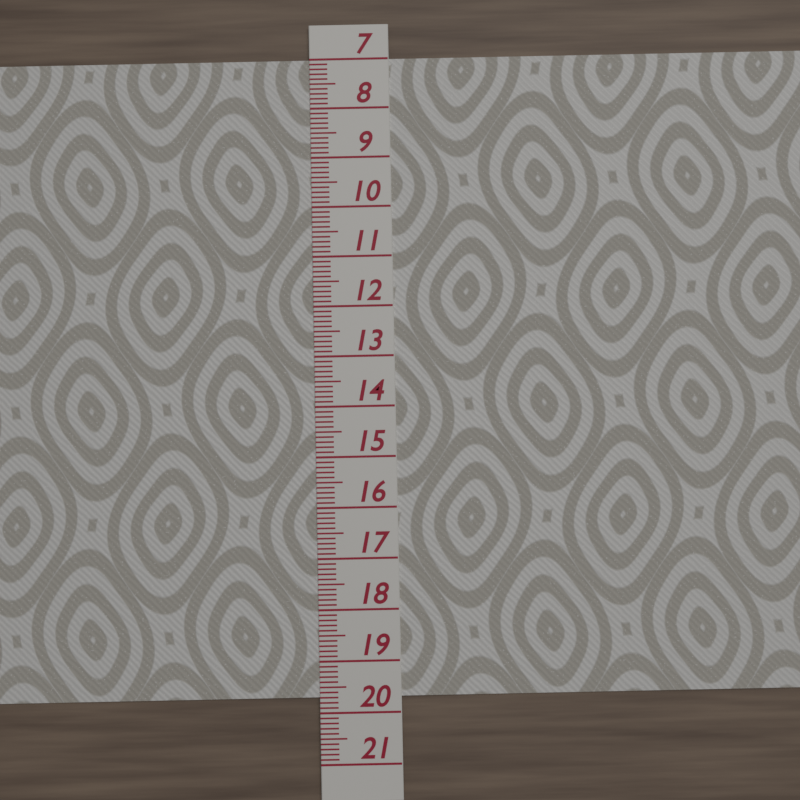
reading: 19.7 (no unit)
